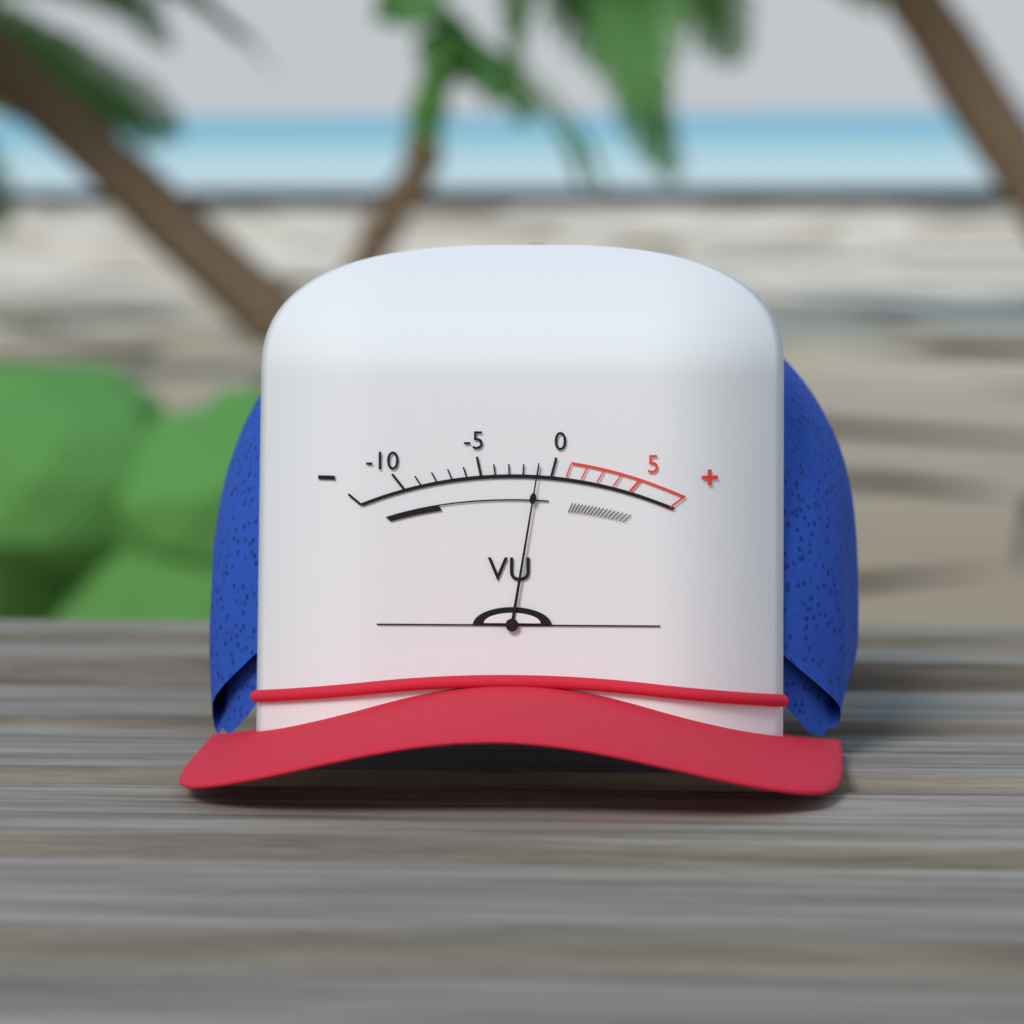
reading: -1 VU
